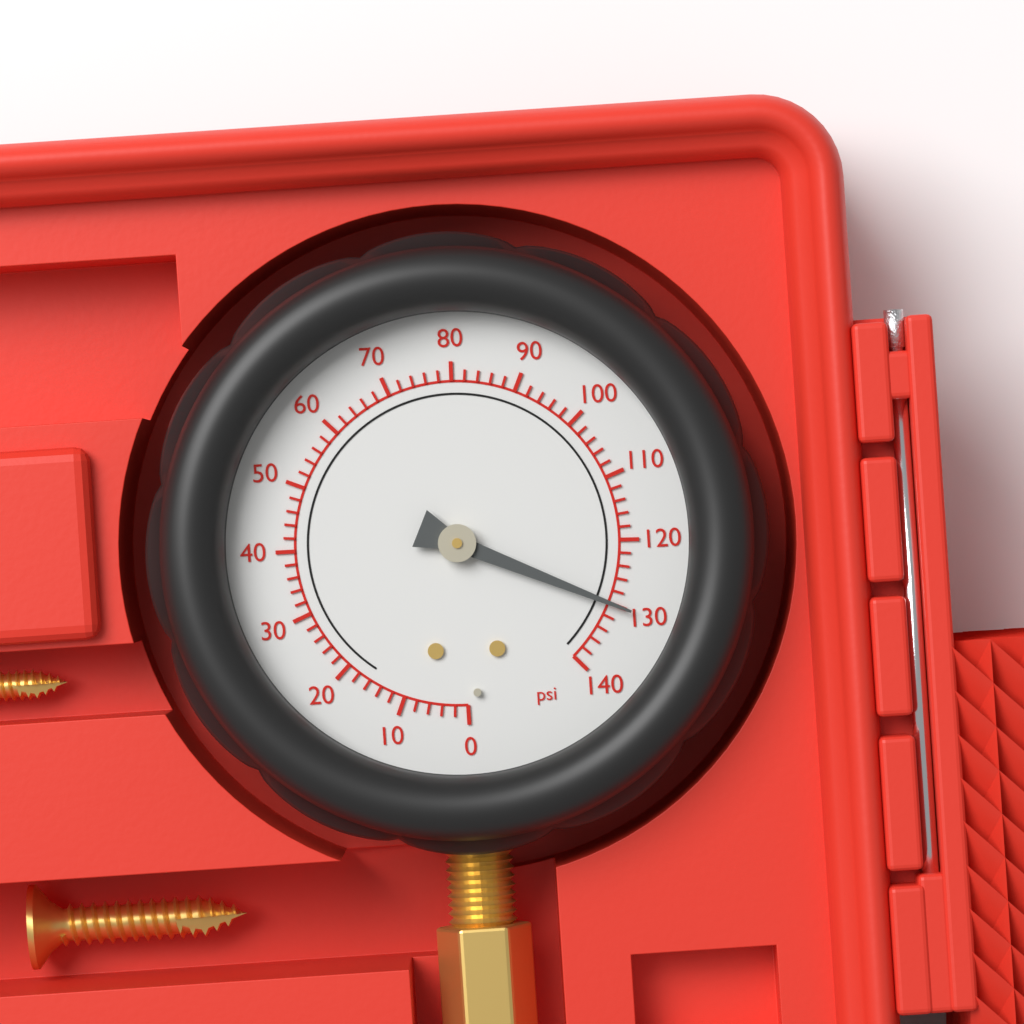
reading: 130 psi
